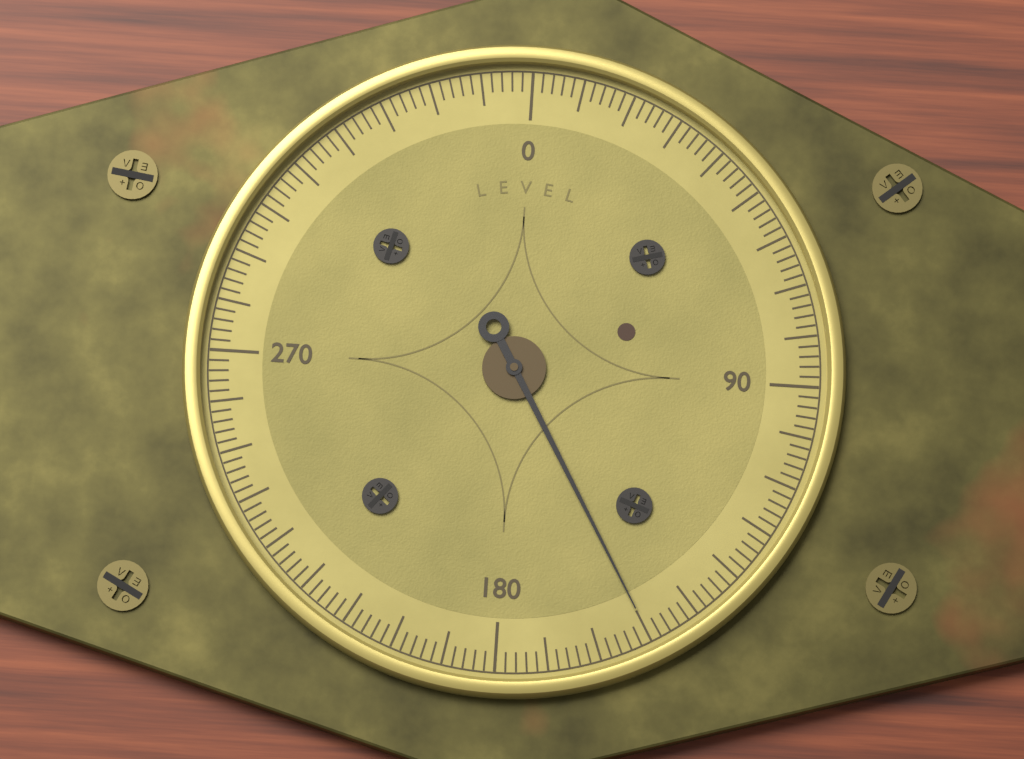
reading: 150 (no unit)
